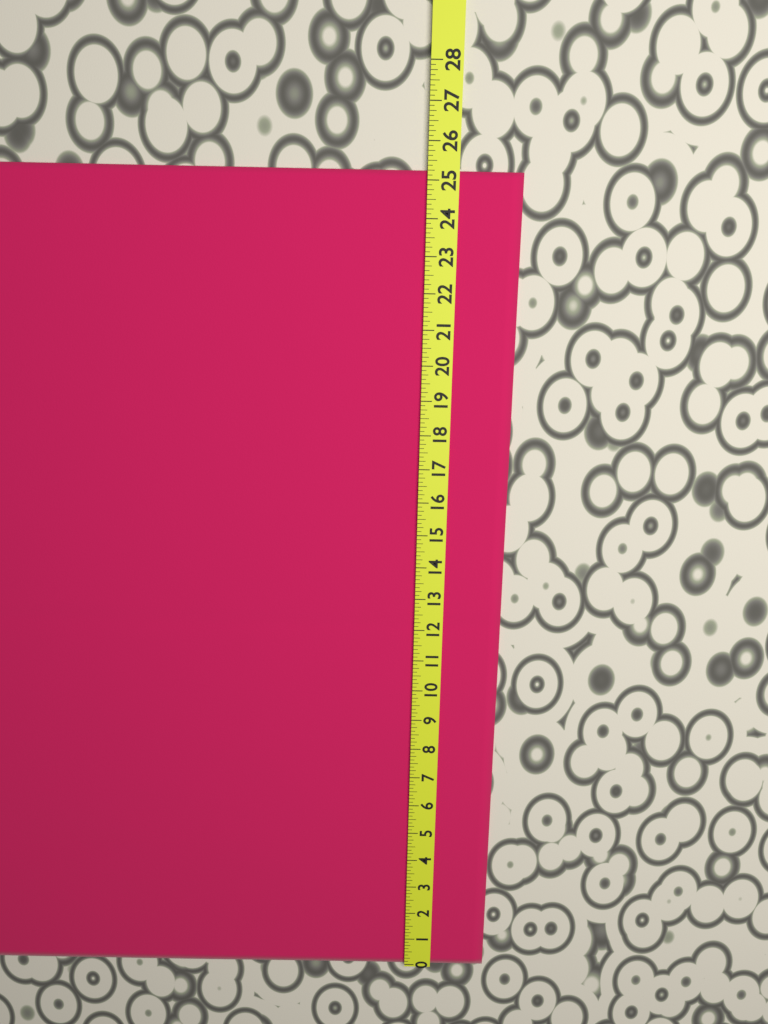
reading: 25.250 (no unit)
